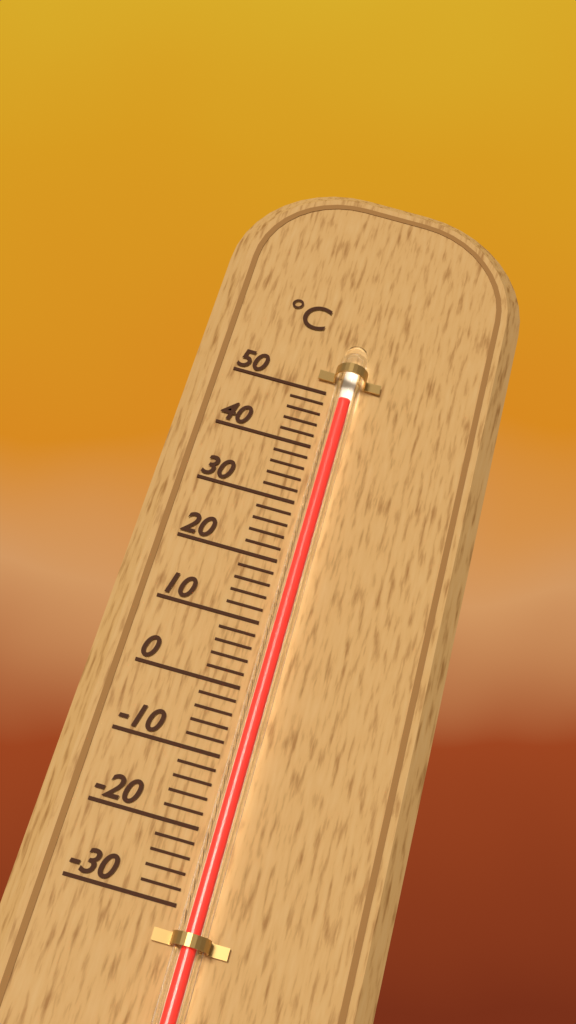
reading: 48 °C
